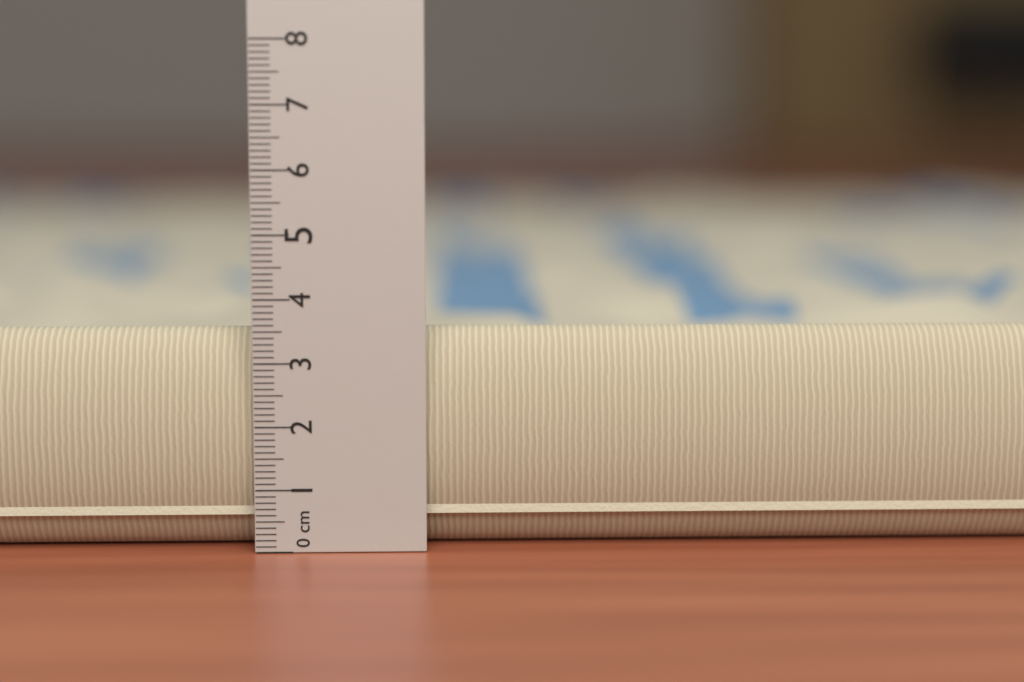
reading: 3.5 cm
